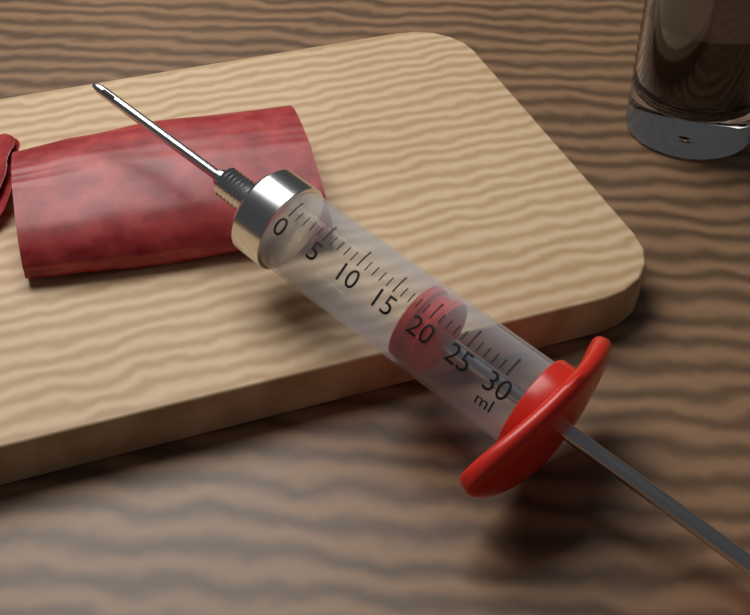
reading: 17 ml
